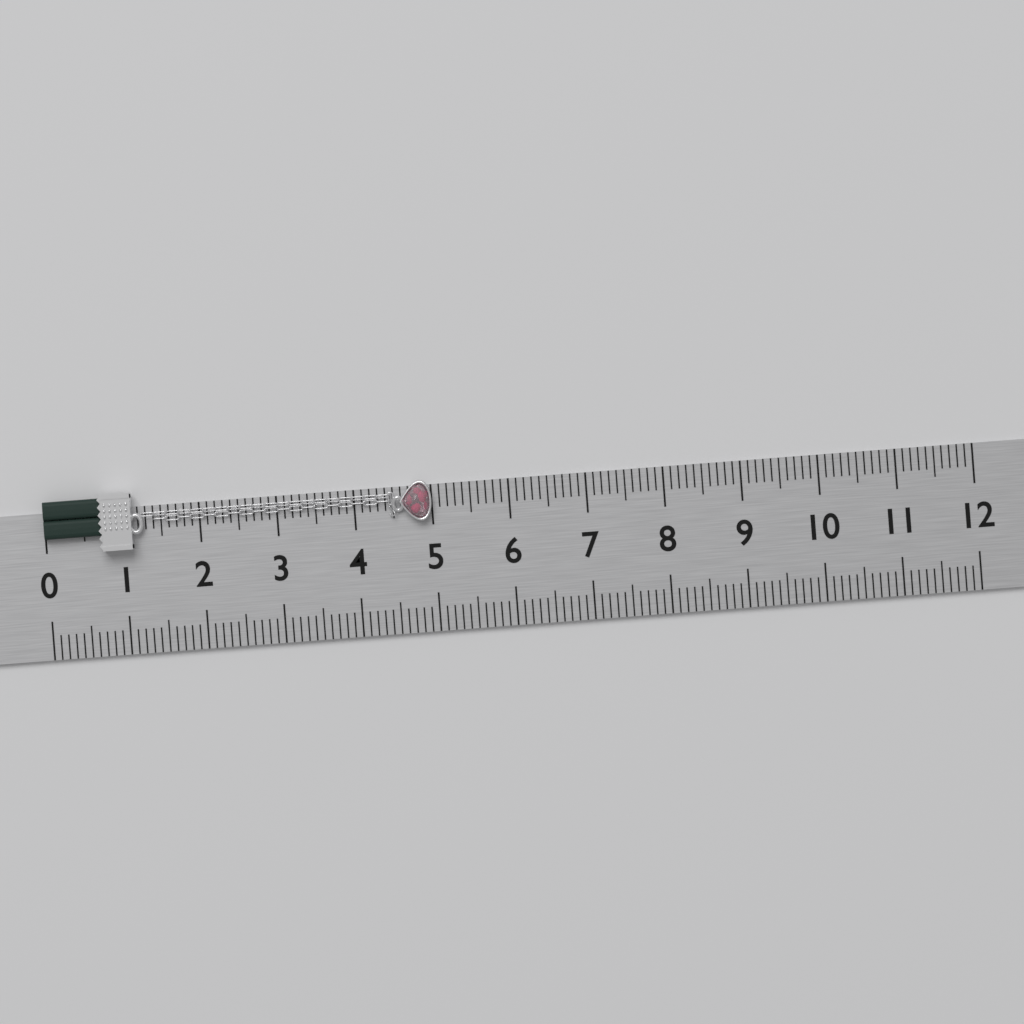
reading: 5.0 (no unit)
